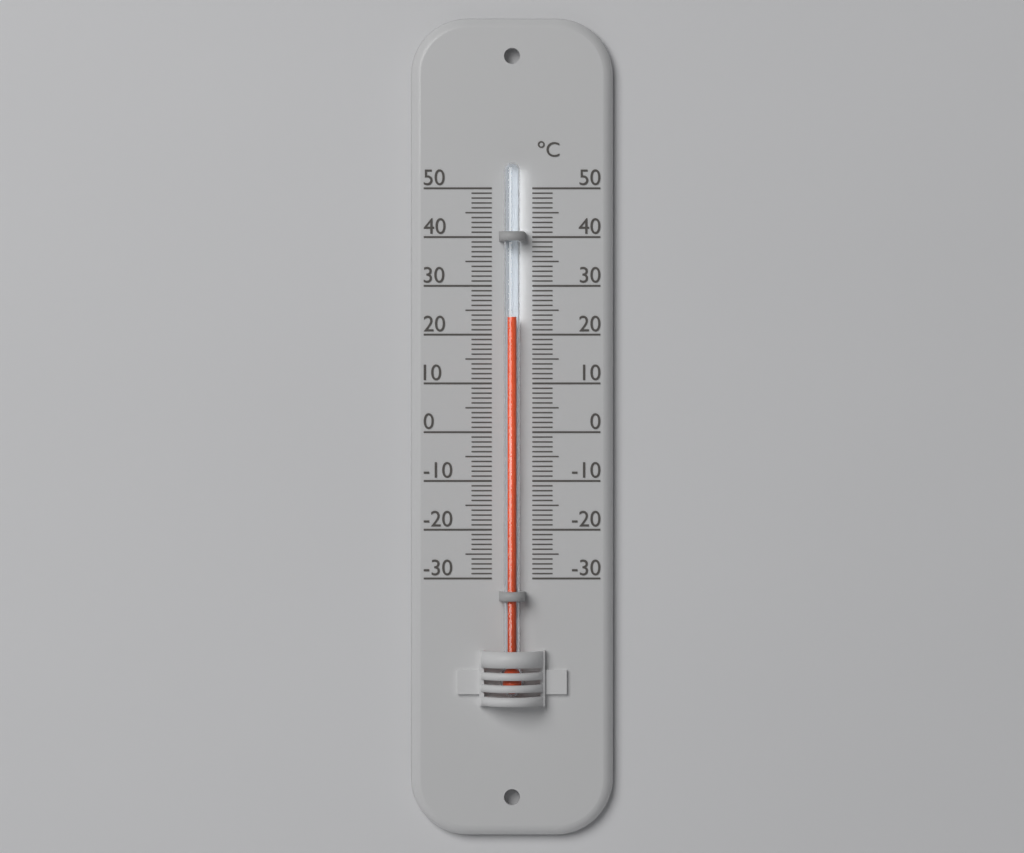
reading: 23.5 °C
